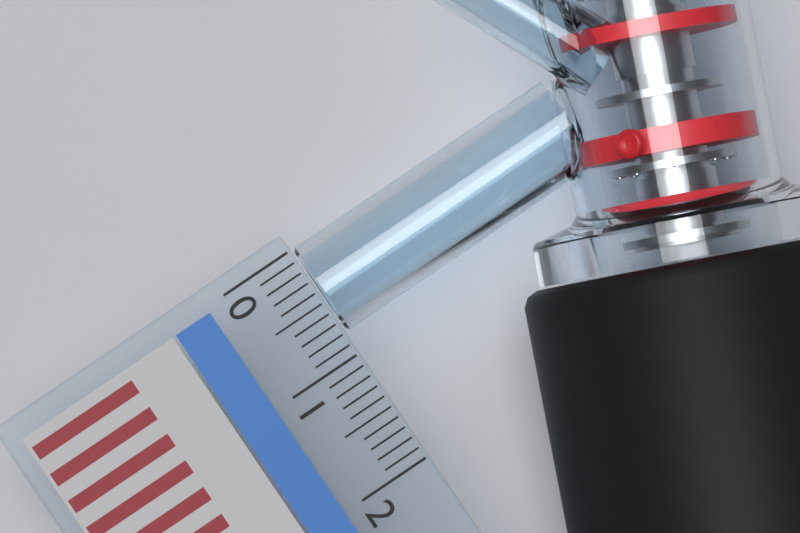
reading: 0.8 (no unit)
